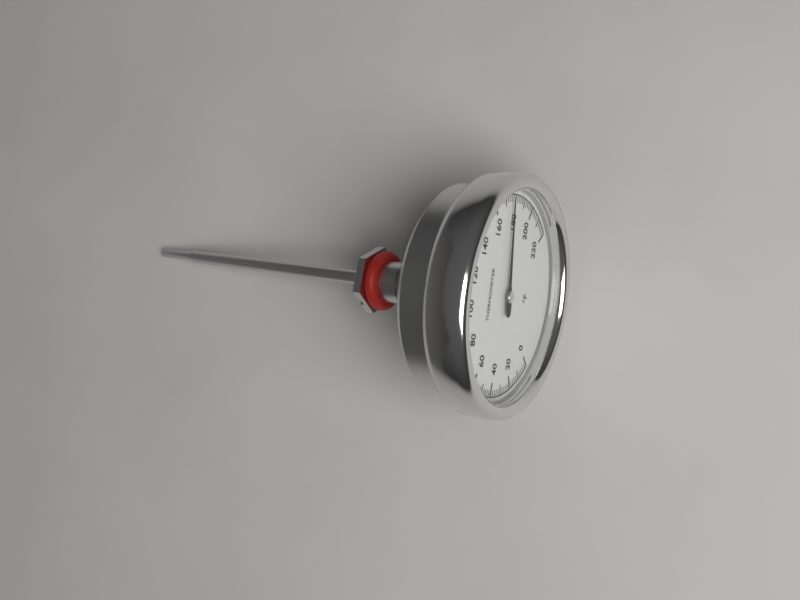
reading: 176 °F
